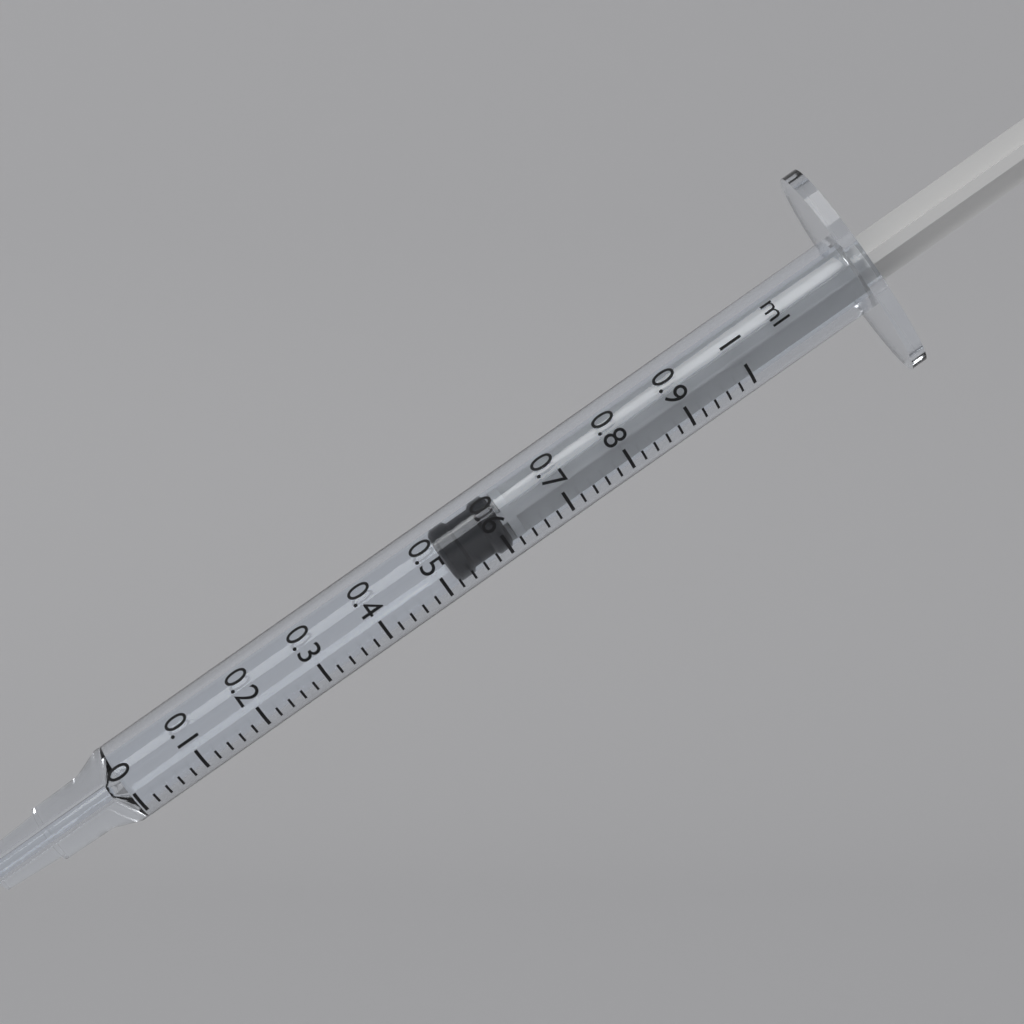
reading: 0.52 ml
